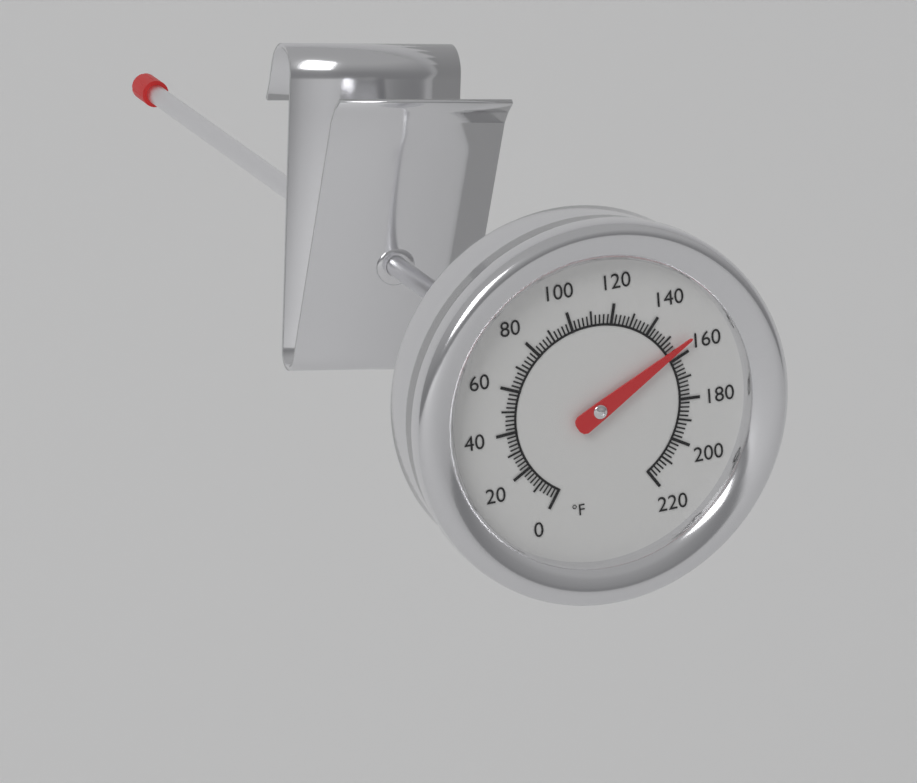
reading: 156 °F
